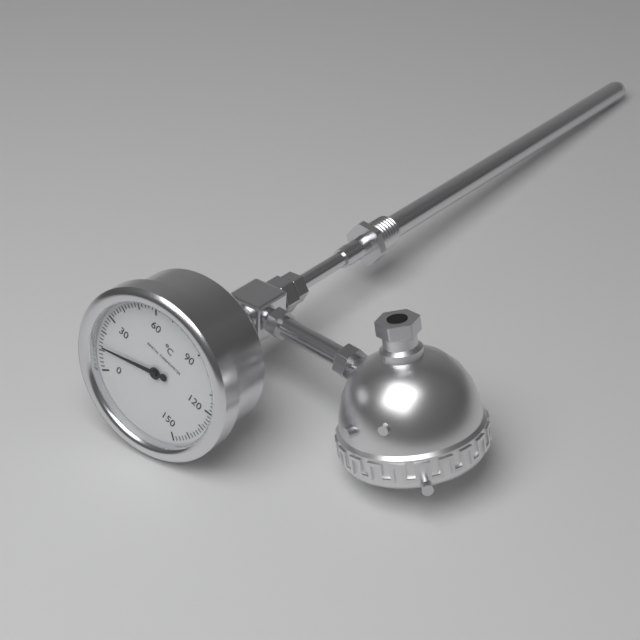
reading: 12 °C
